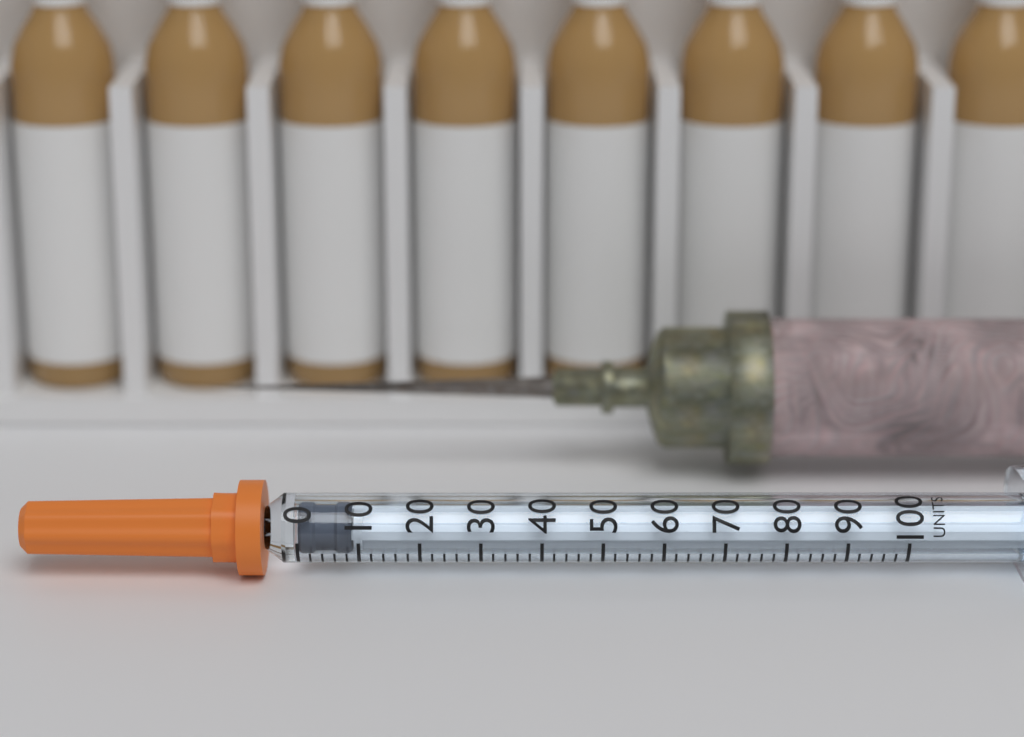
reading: 0 units
